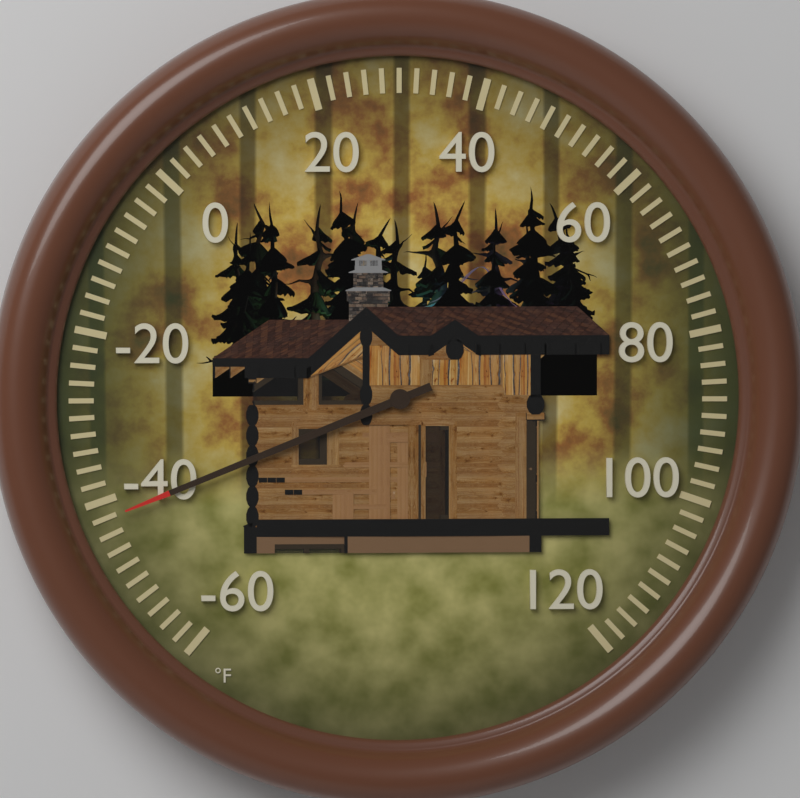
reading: -42 °F
